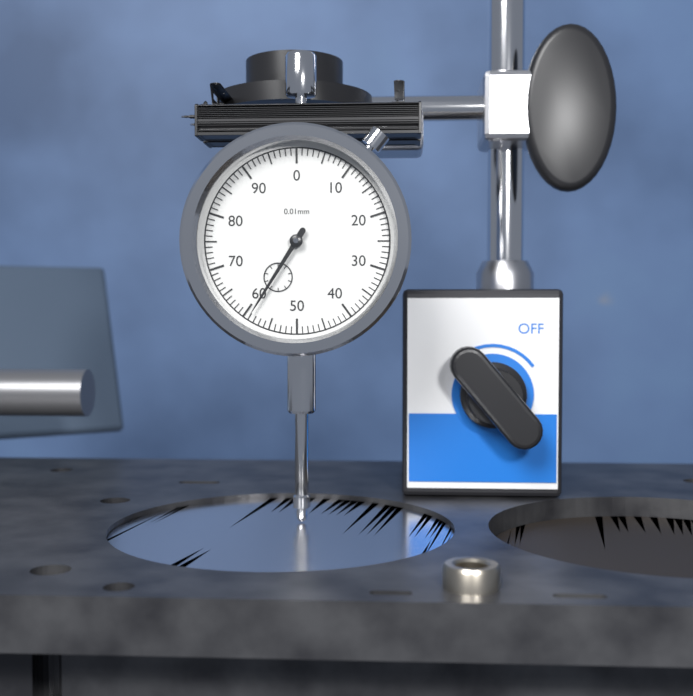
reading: 59 0.01mm
